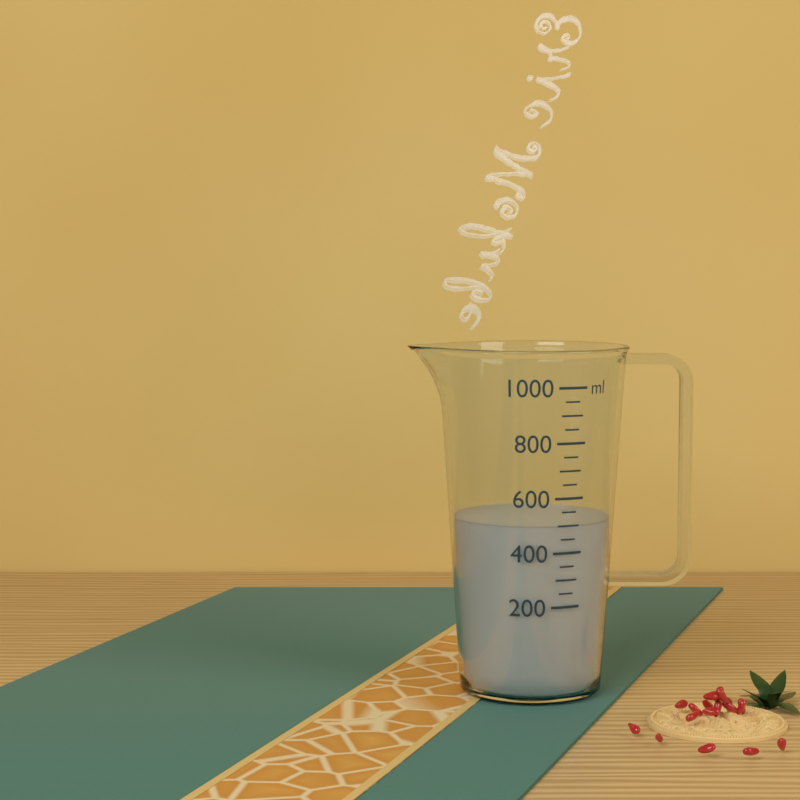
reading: 500 ml
